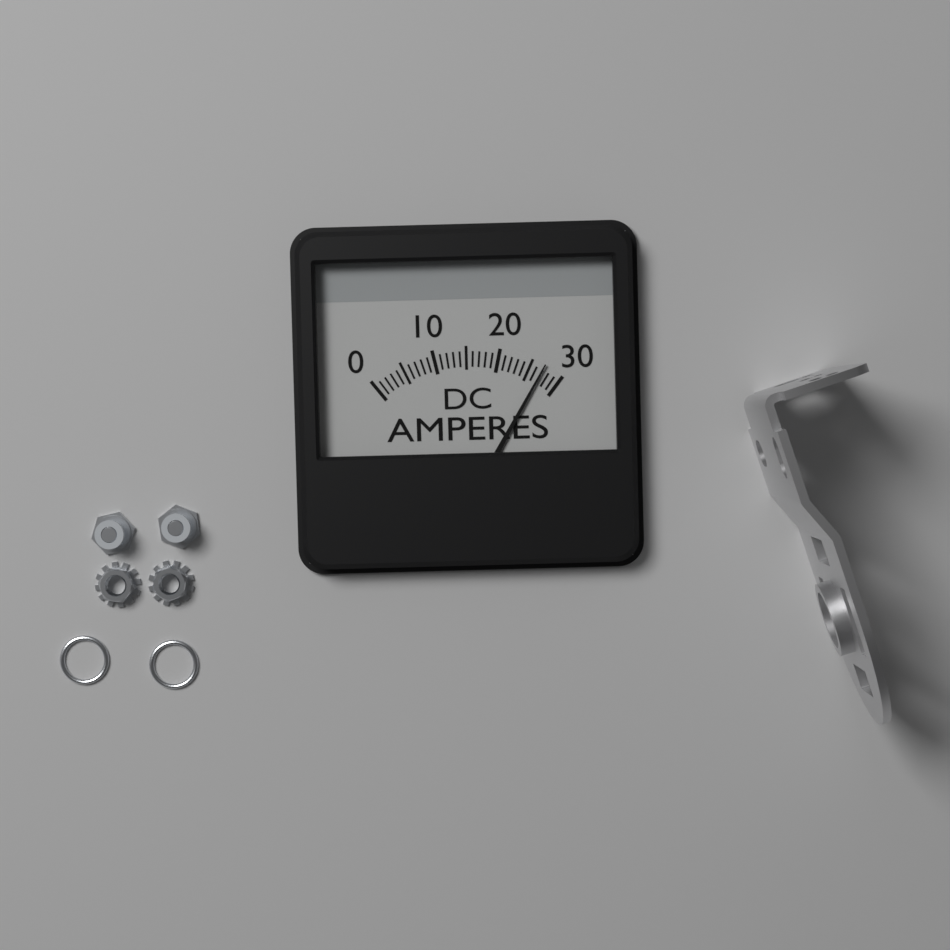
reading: 27 A
